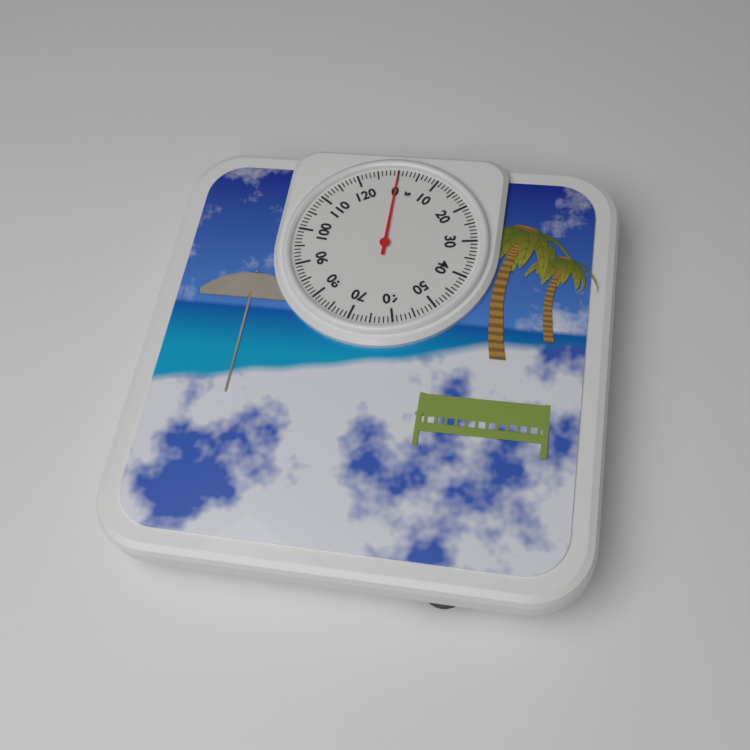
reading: 0 kg
